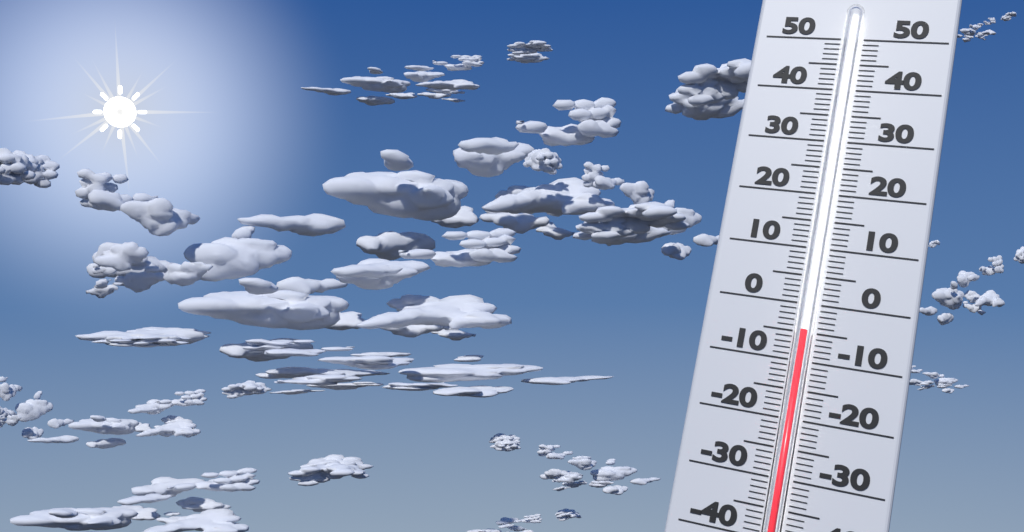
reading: -5 (no unit)
